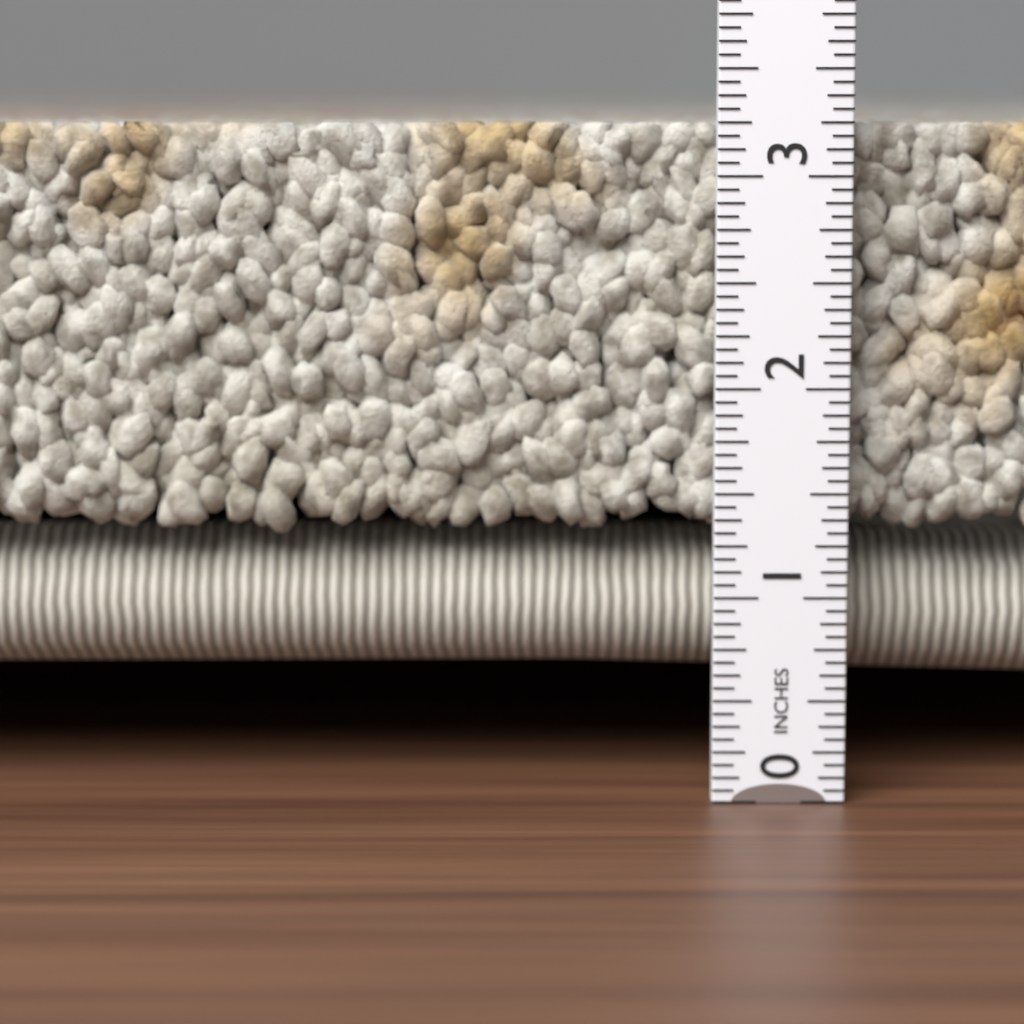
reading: 3.2500 in
